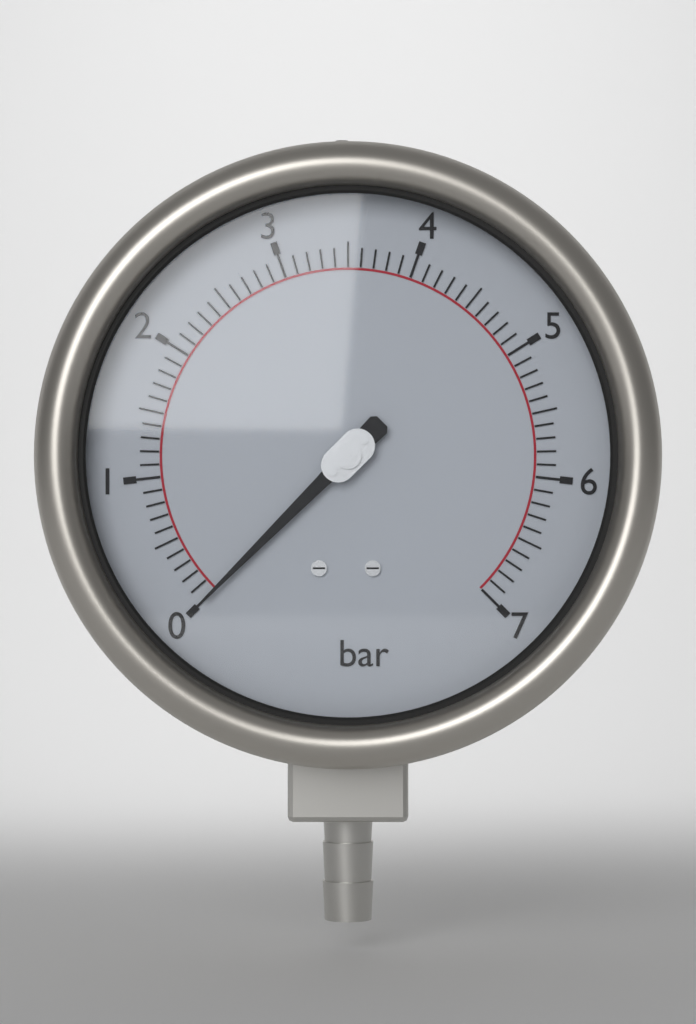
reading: 0.0 bar
